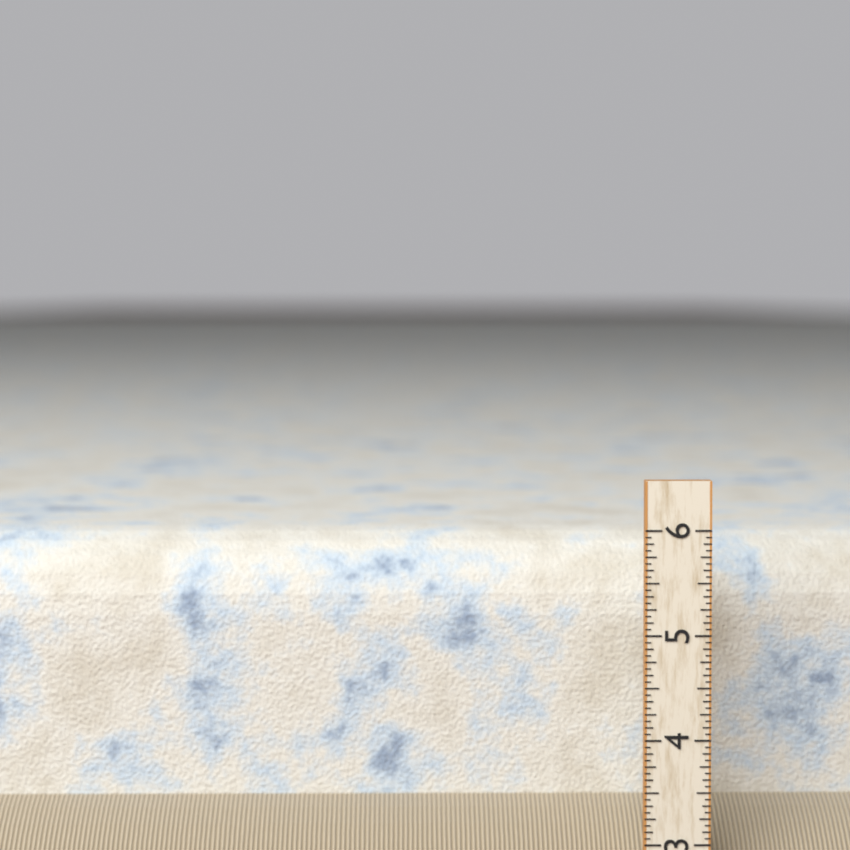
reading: 5.8125 (no unit)
